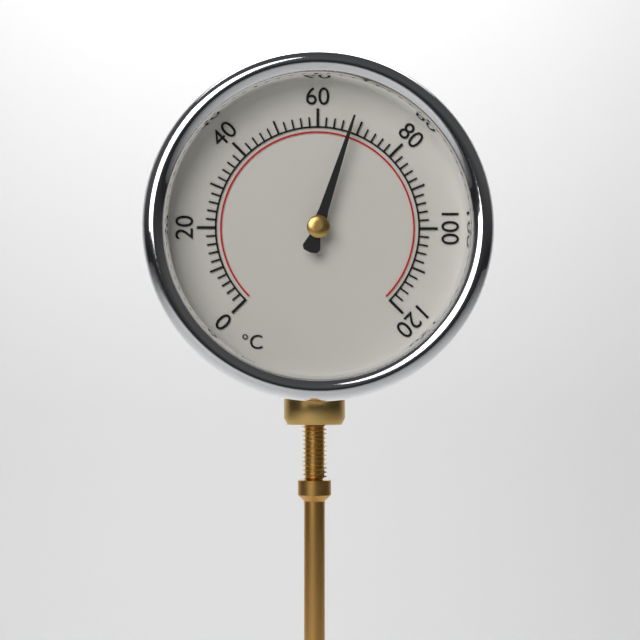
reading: 68 °C
